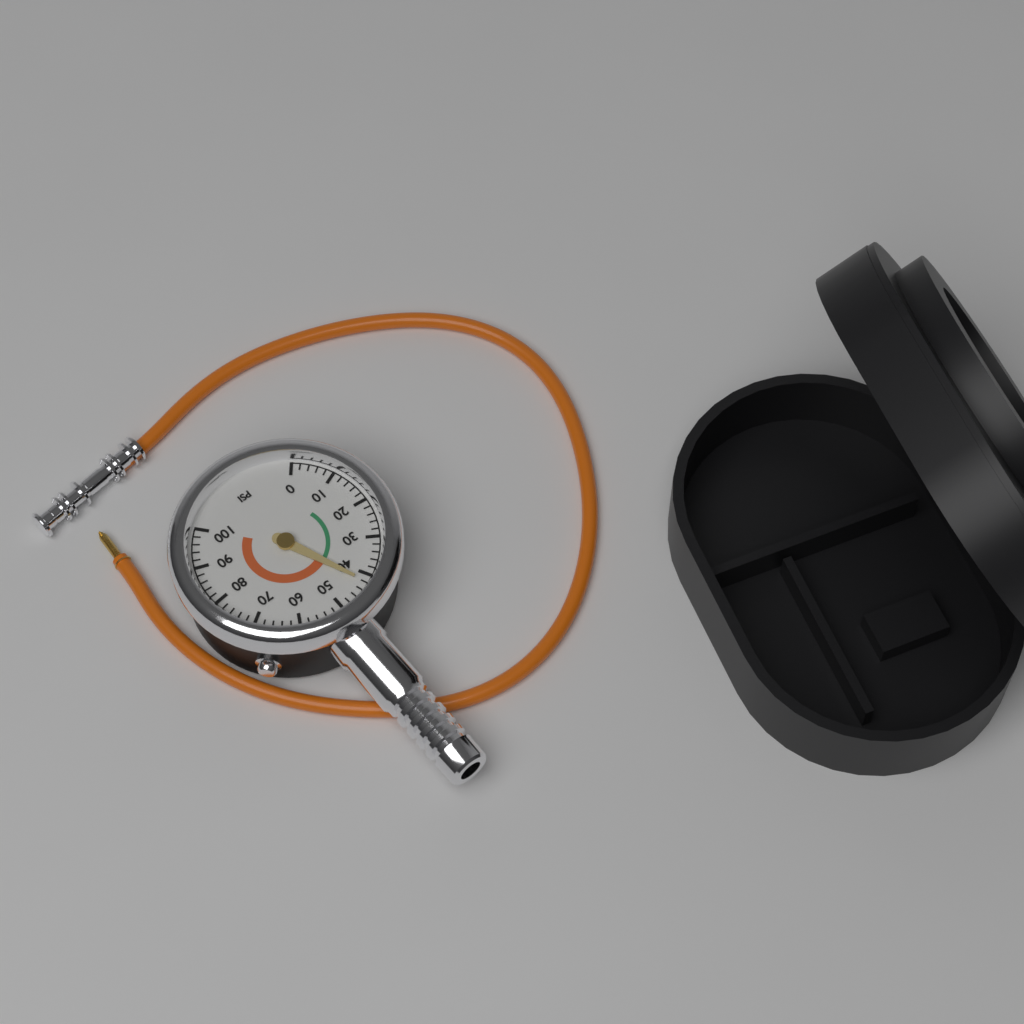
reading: 42 psi
